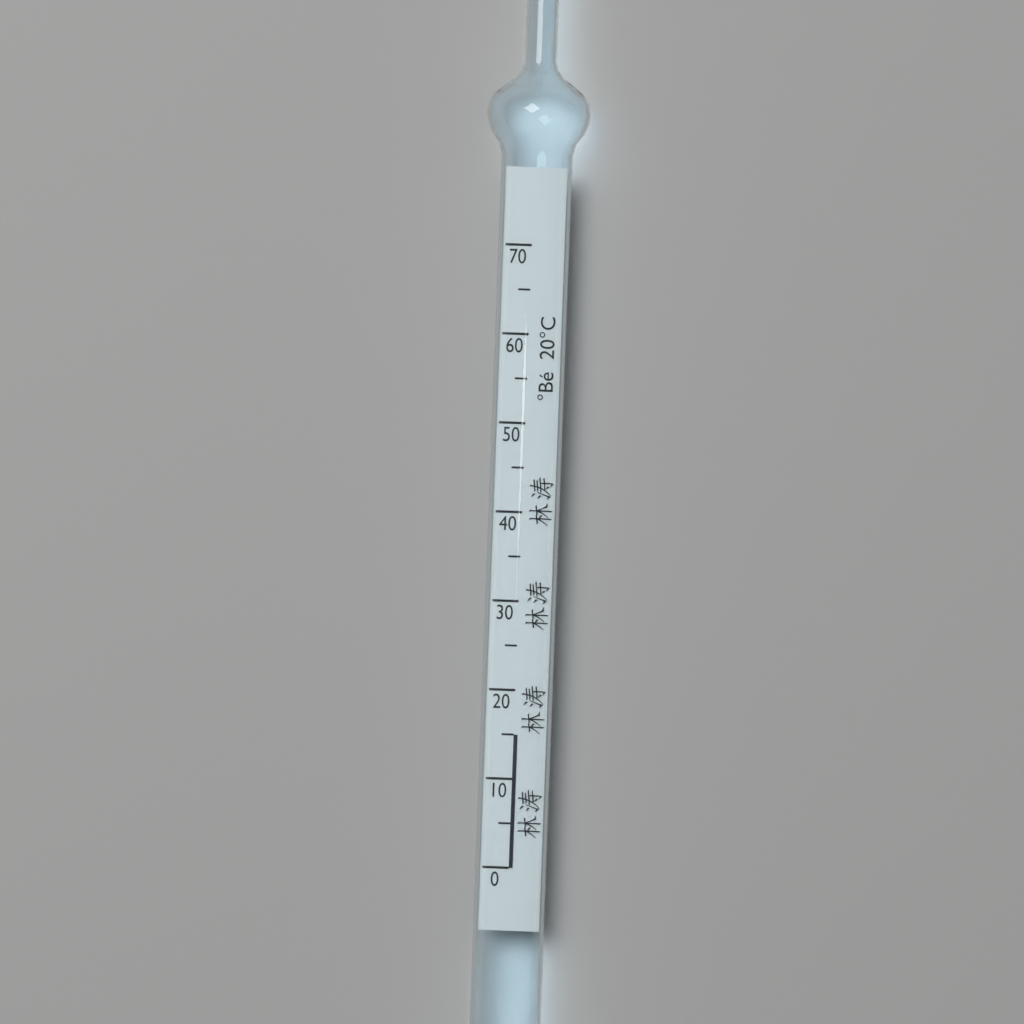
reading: 15 °Bé
